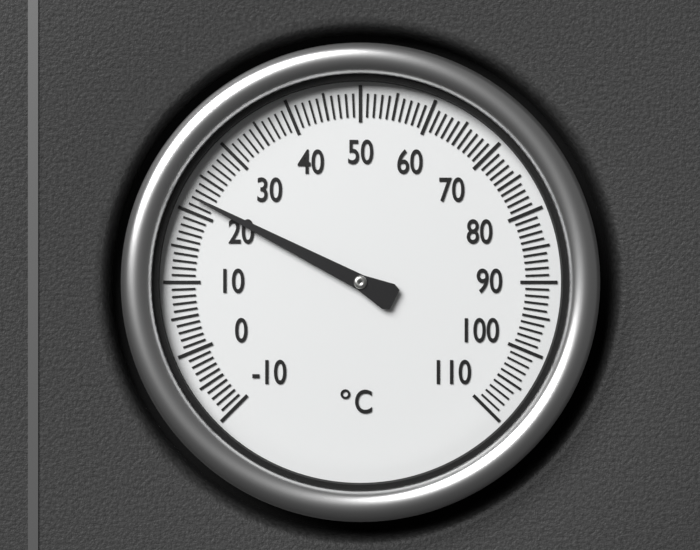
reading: 22 °C
